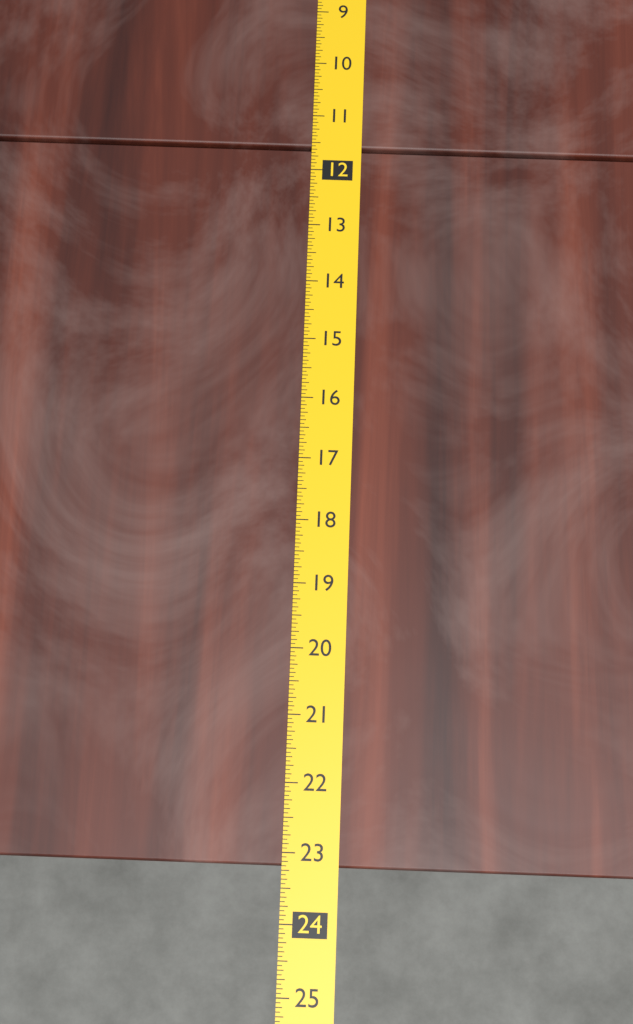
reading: 23.1875 (no unit)
